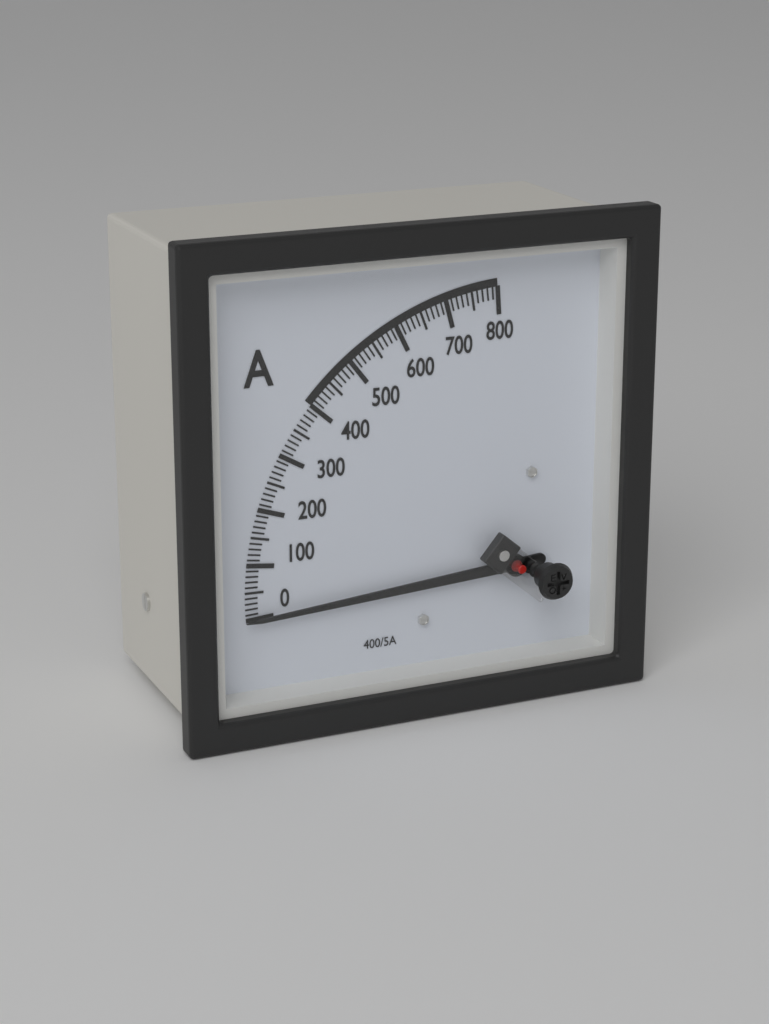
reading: 0 A
